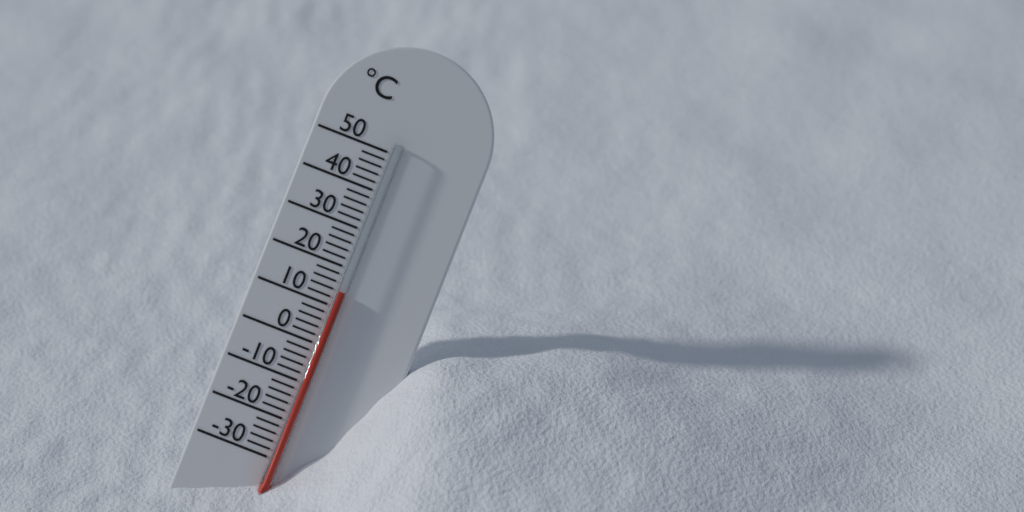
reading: 14 °C
